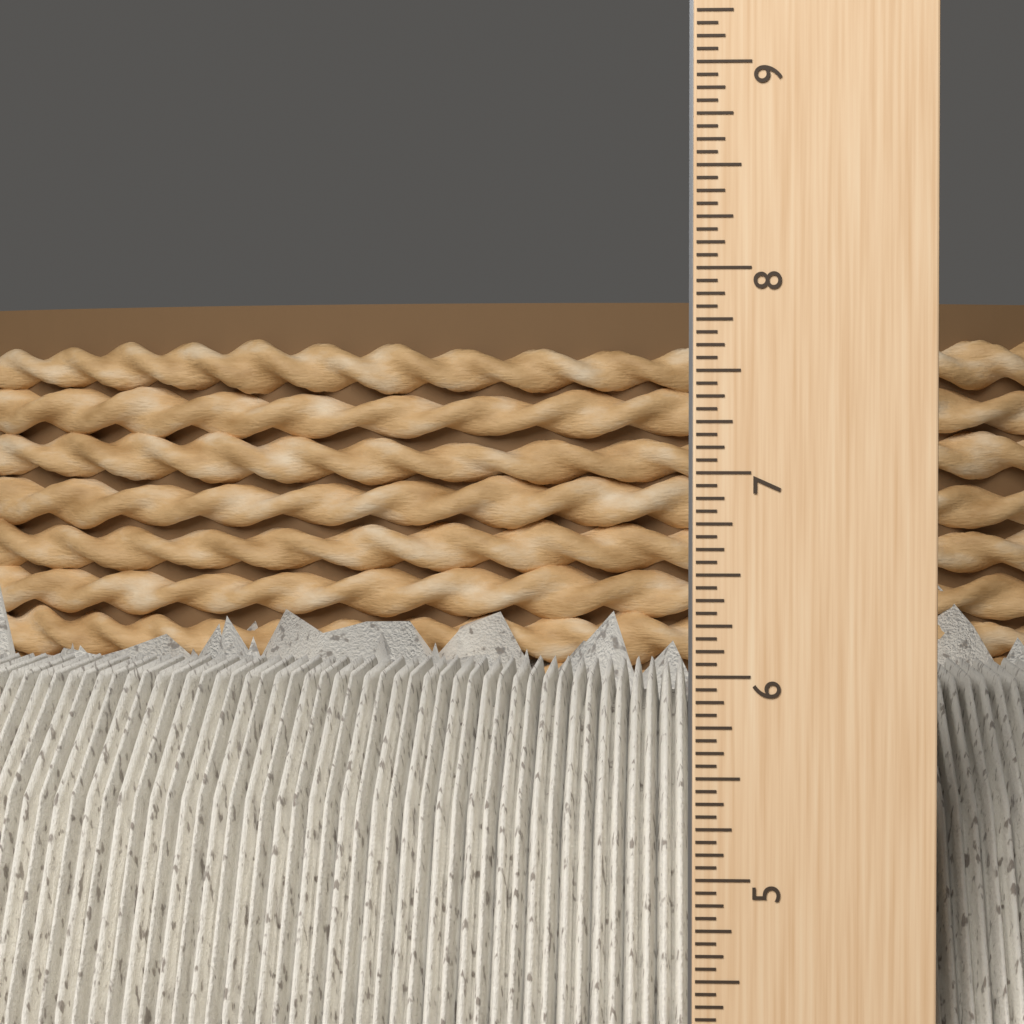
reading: 6.2500 inch
